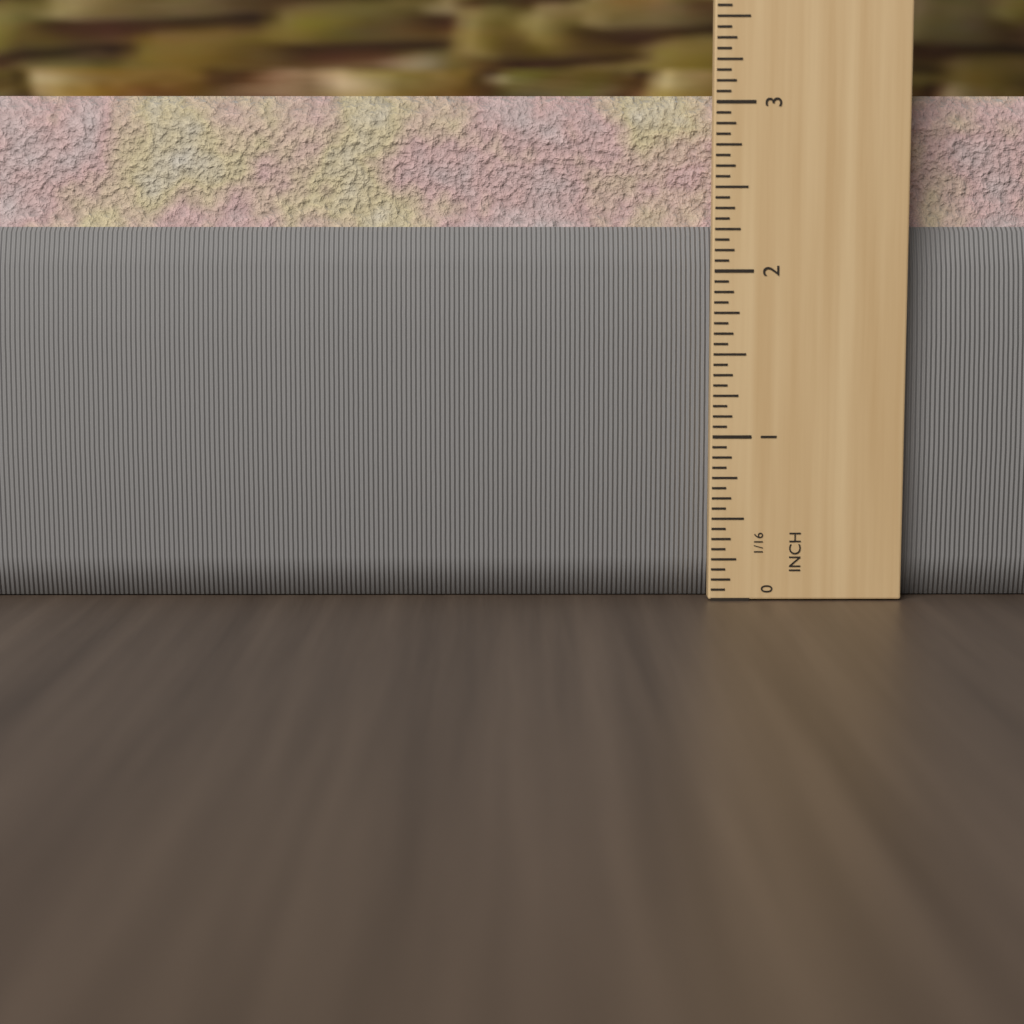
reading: 3.0625 in
